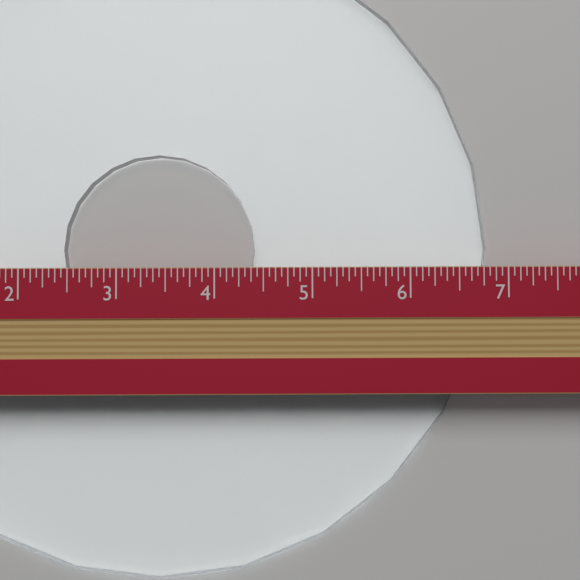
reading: 6.8125 in
